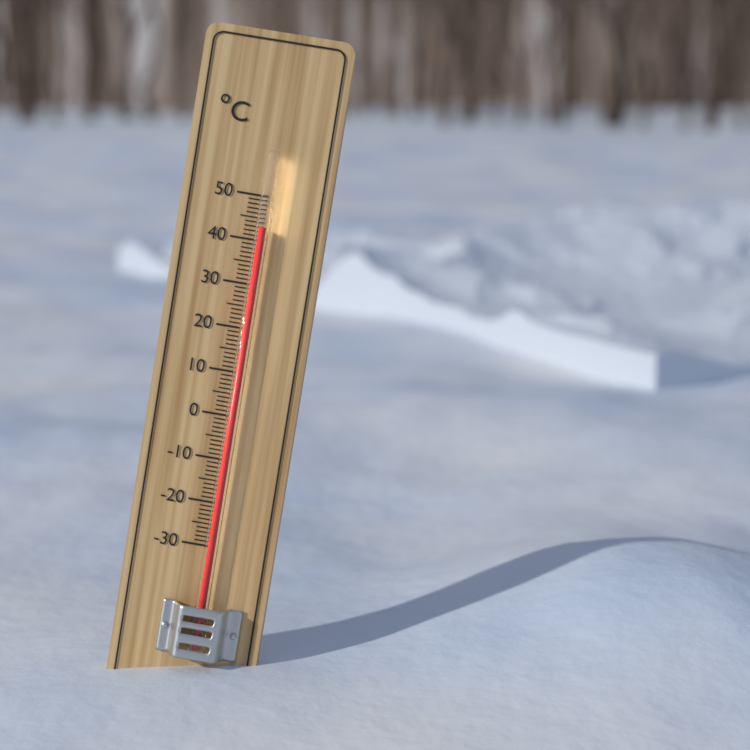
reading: 43 °C
